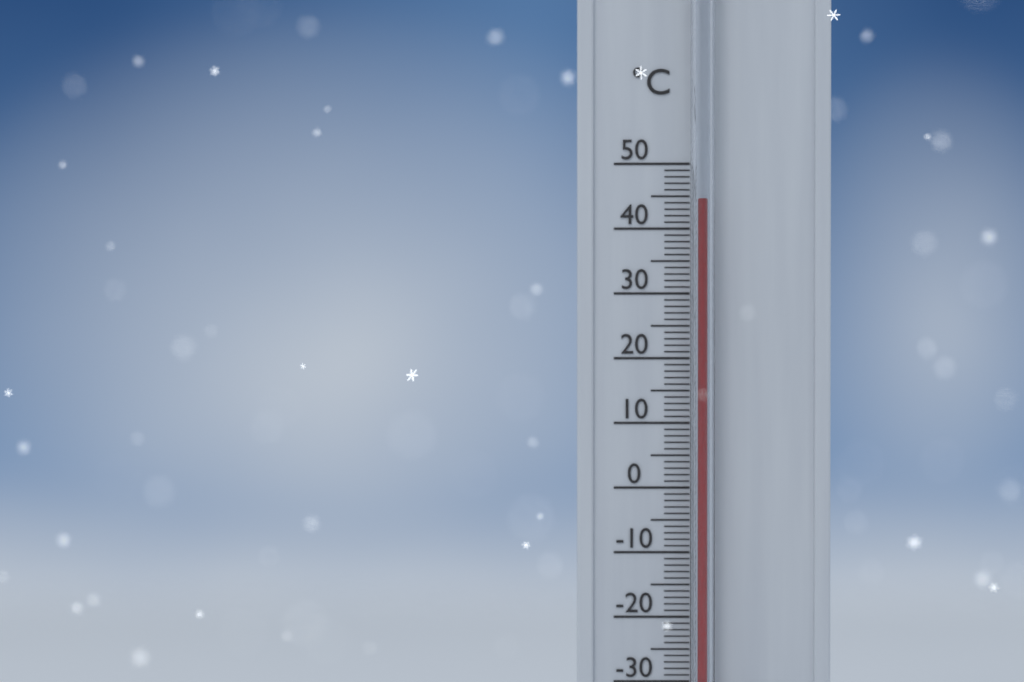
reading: 44 °C
